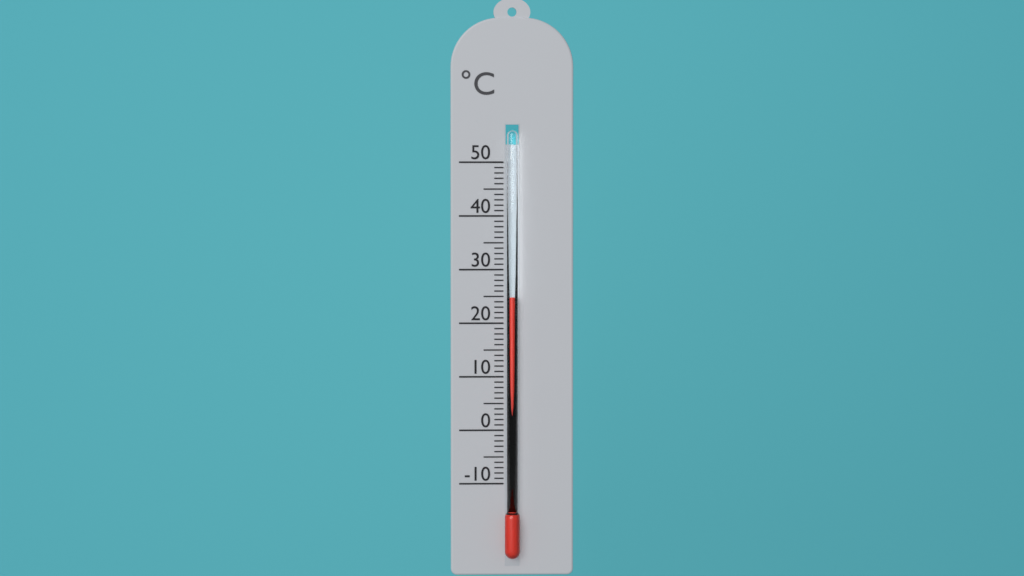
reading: 25 °C
